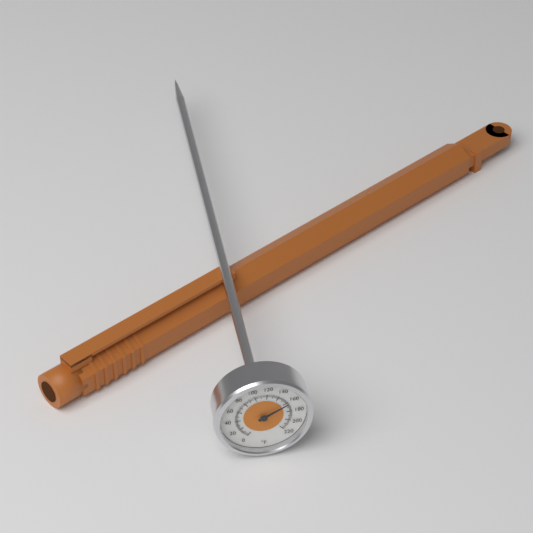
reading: 162 °F
